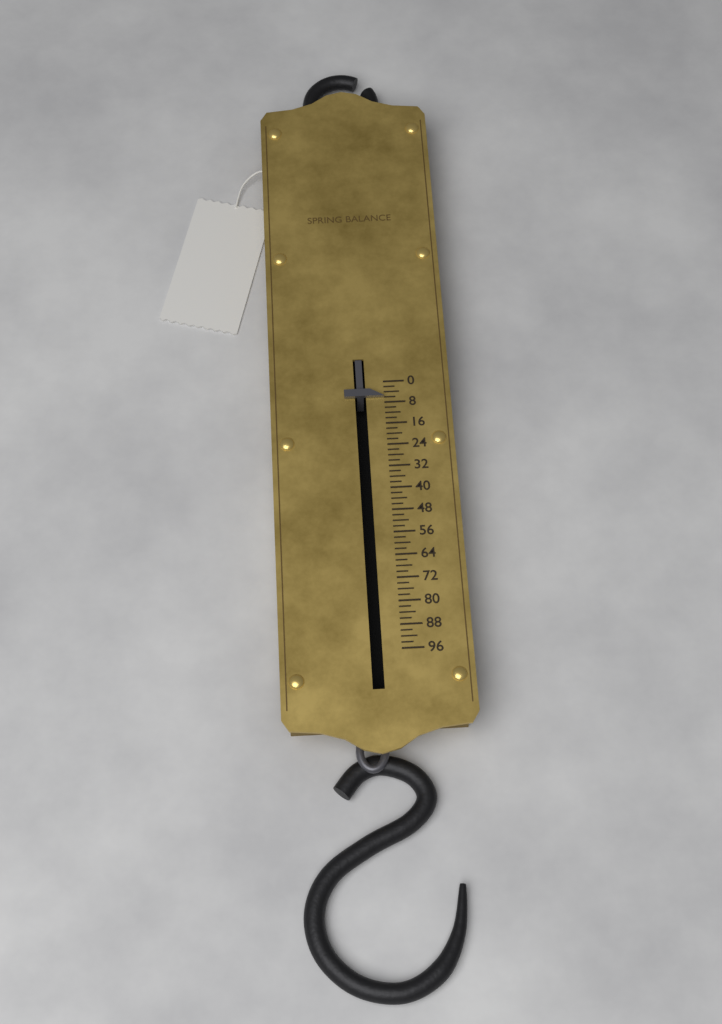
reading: 6 (no unit)
